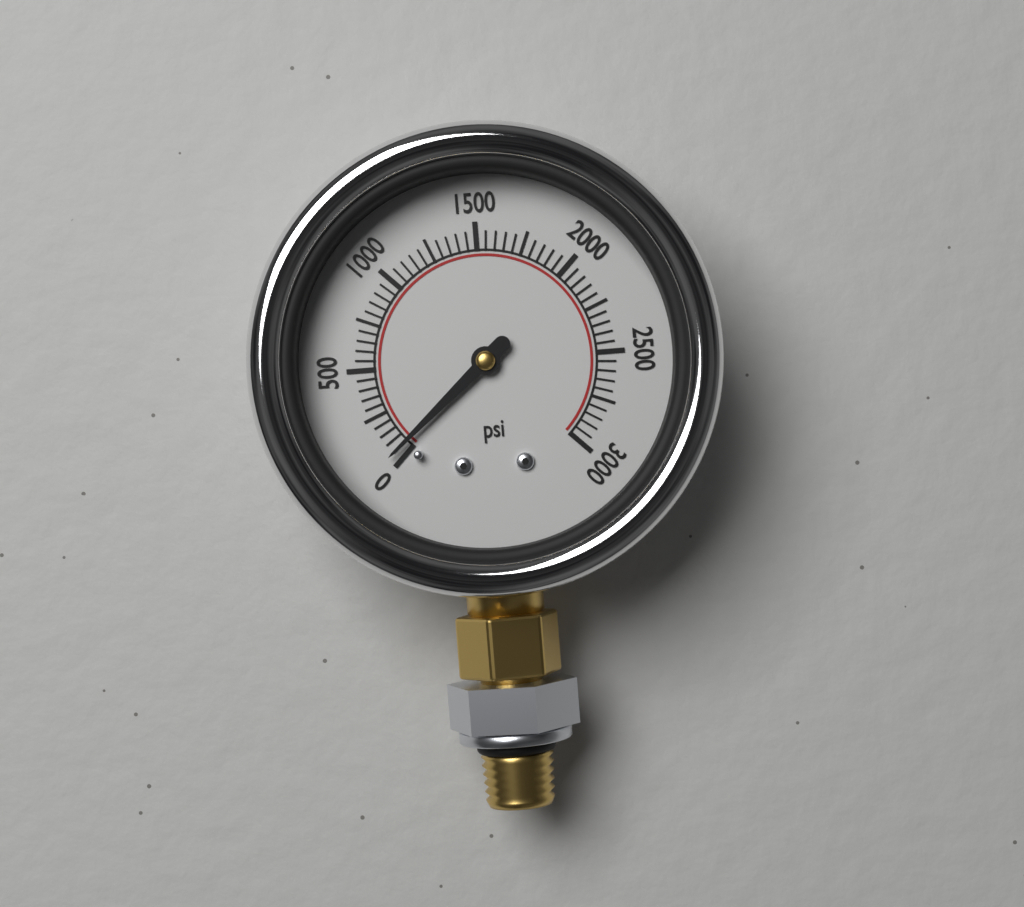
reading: 50 psi
